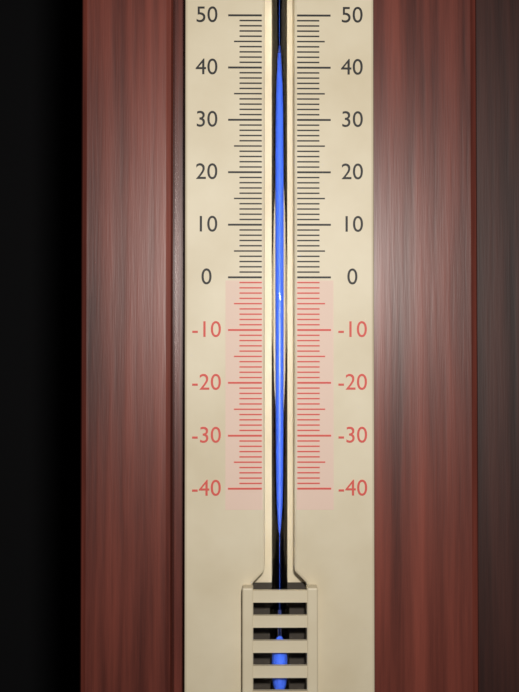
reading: 42 (no unit)
